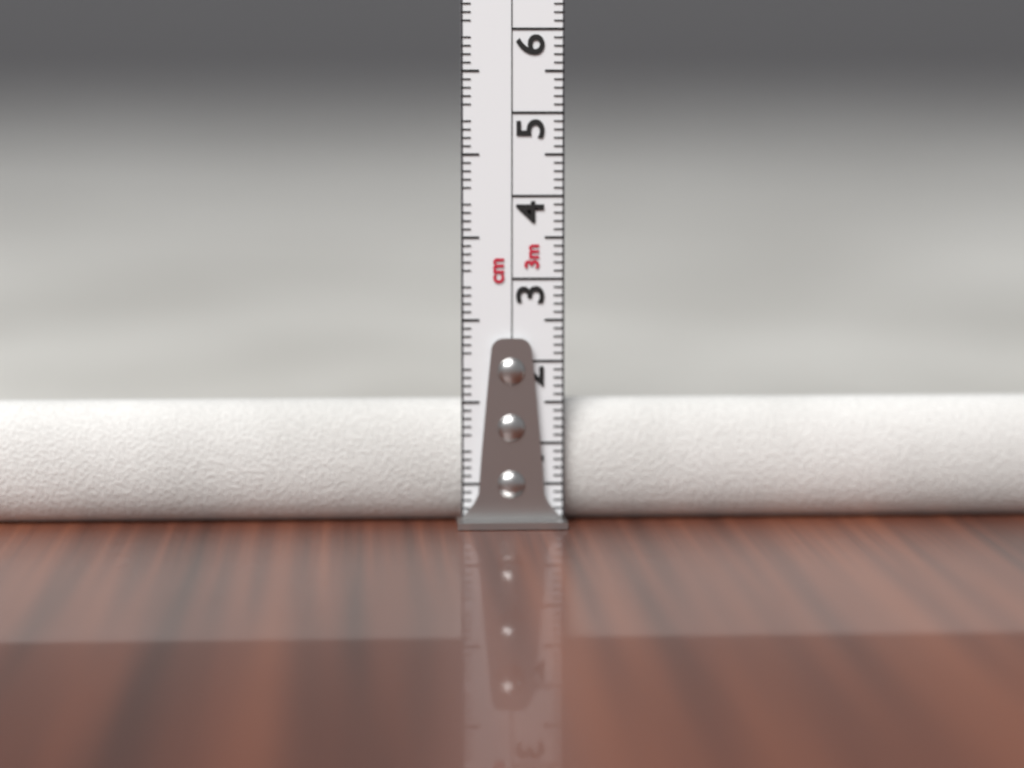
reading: 1.5 cm
